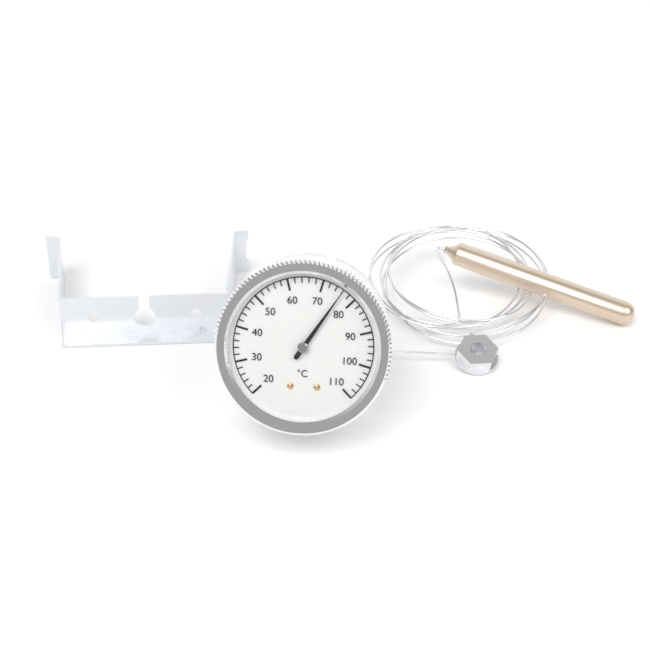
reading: 76 °C
